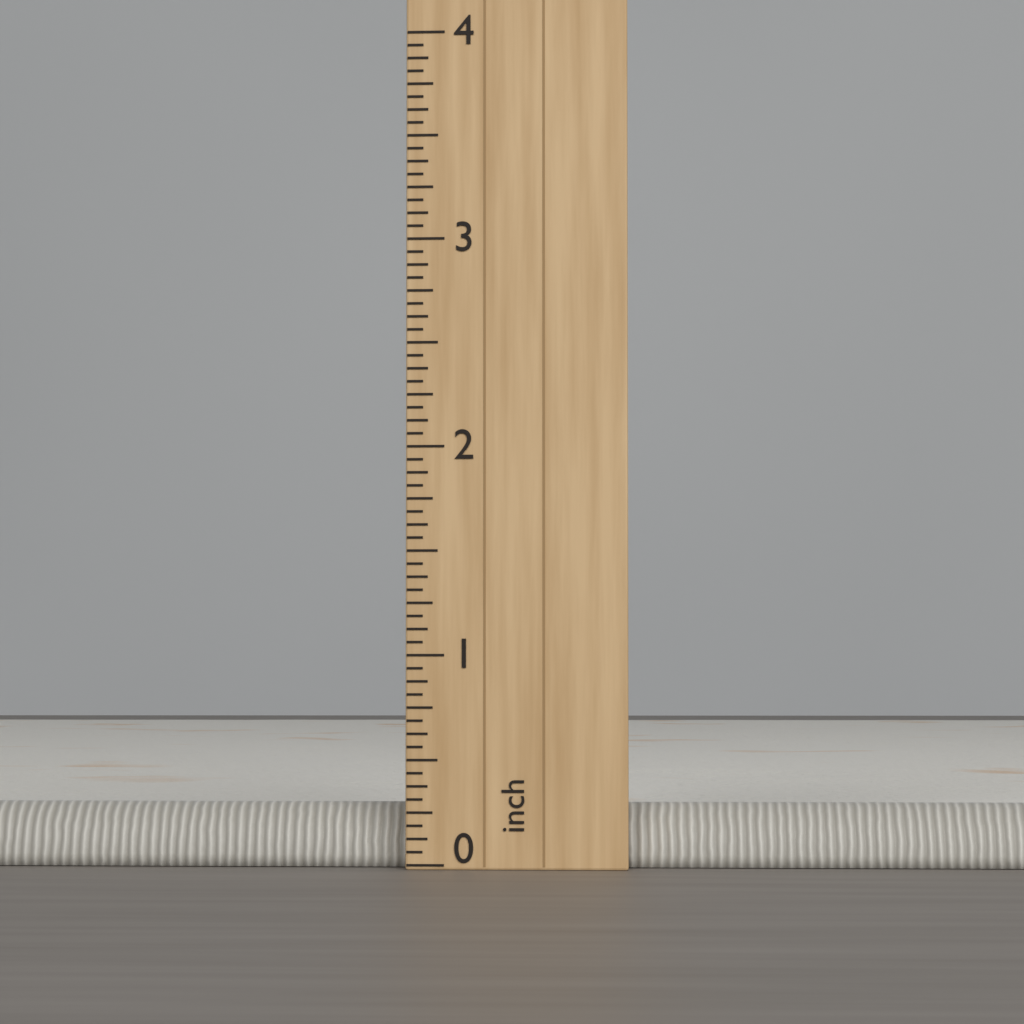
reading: 0.1875 inch
